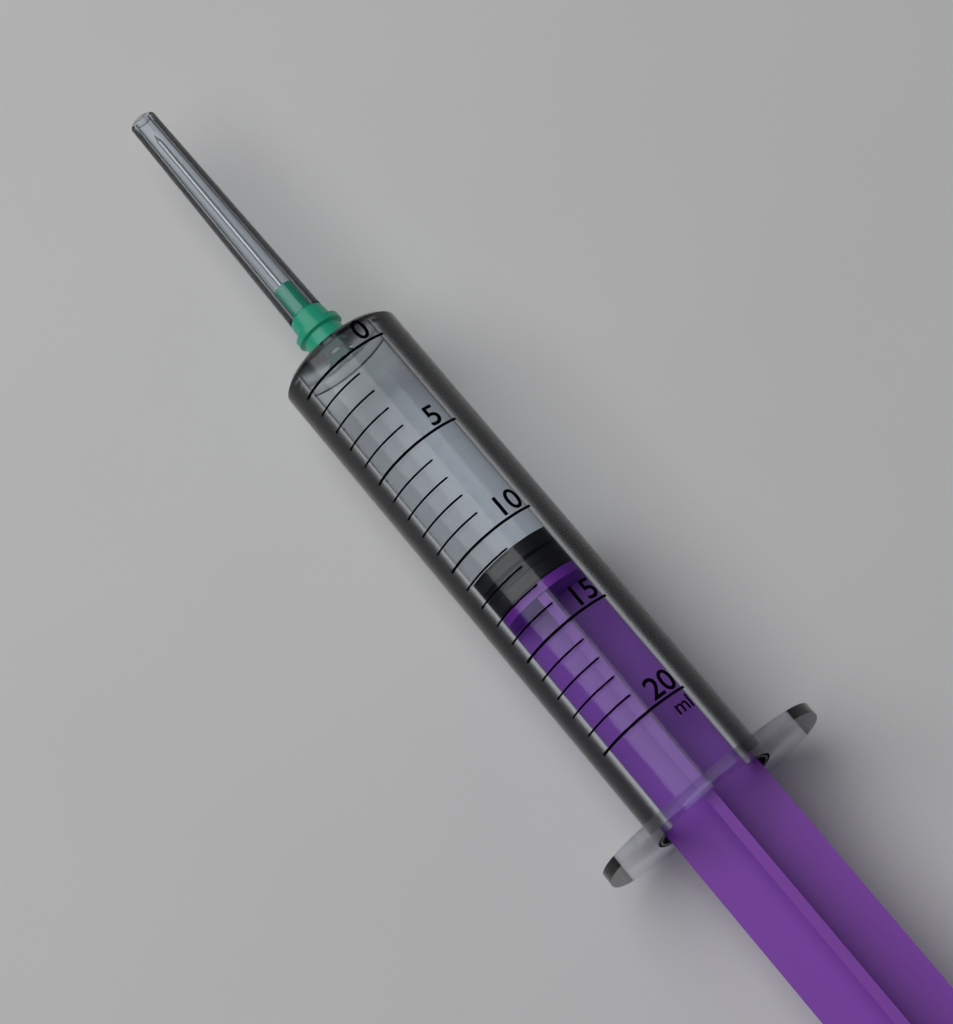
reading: 11 ml
